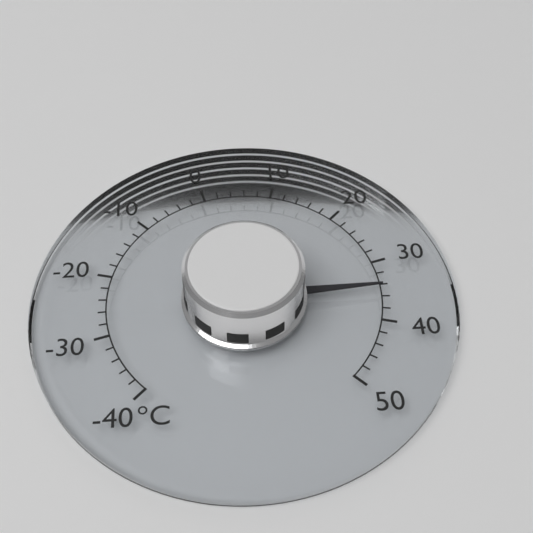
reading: 34 °C
